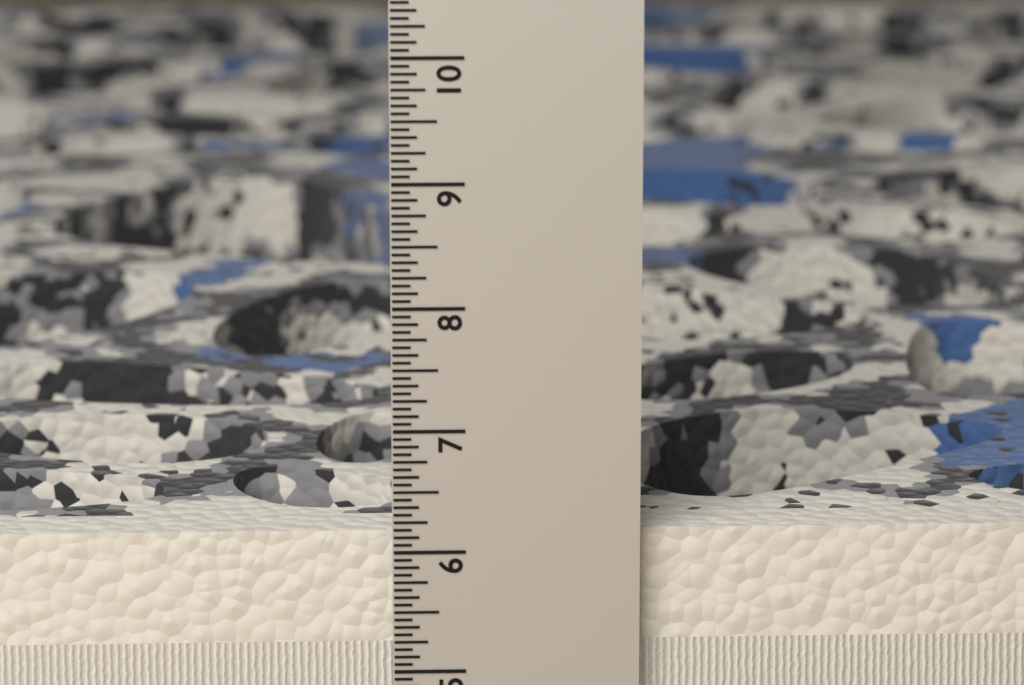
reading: 6.1250 in
